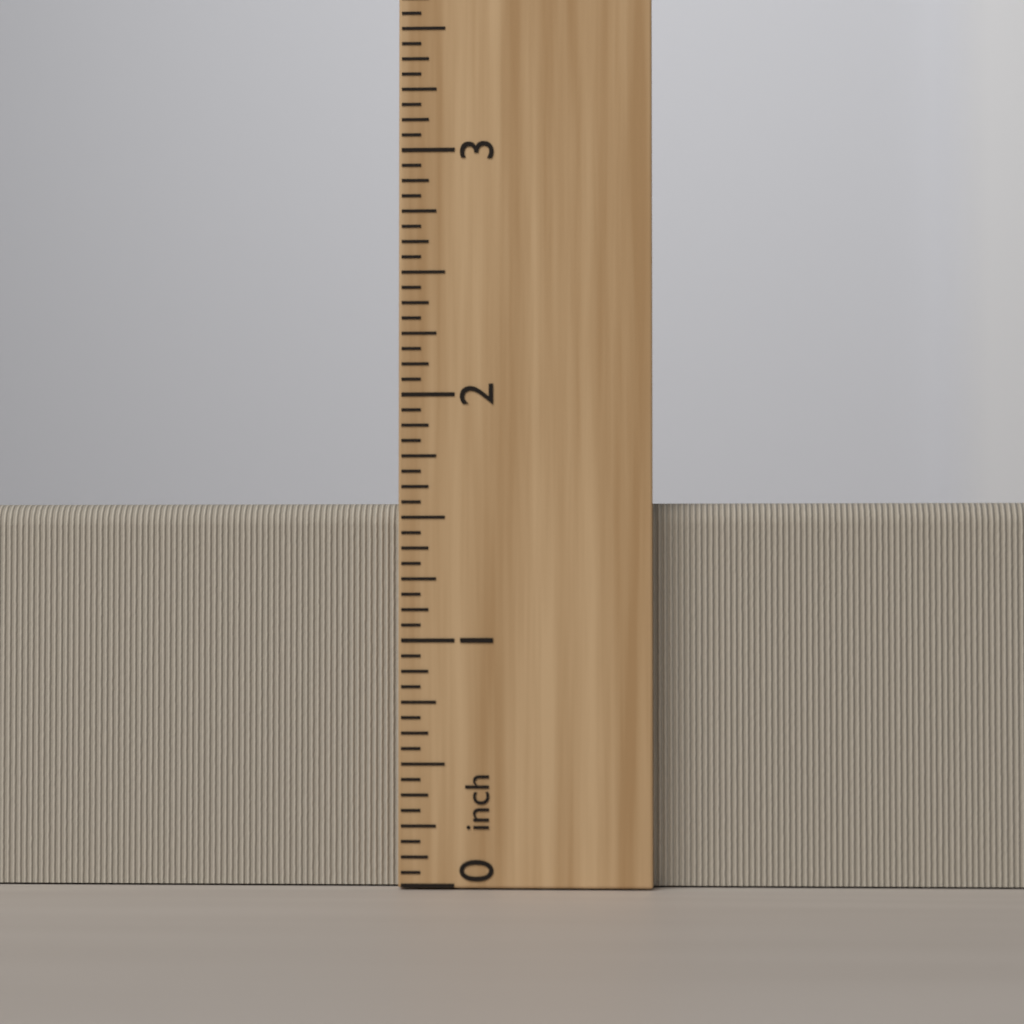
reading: 1.5625 inch
